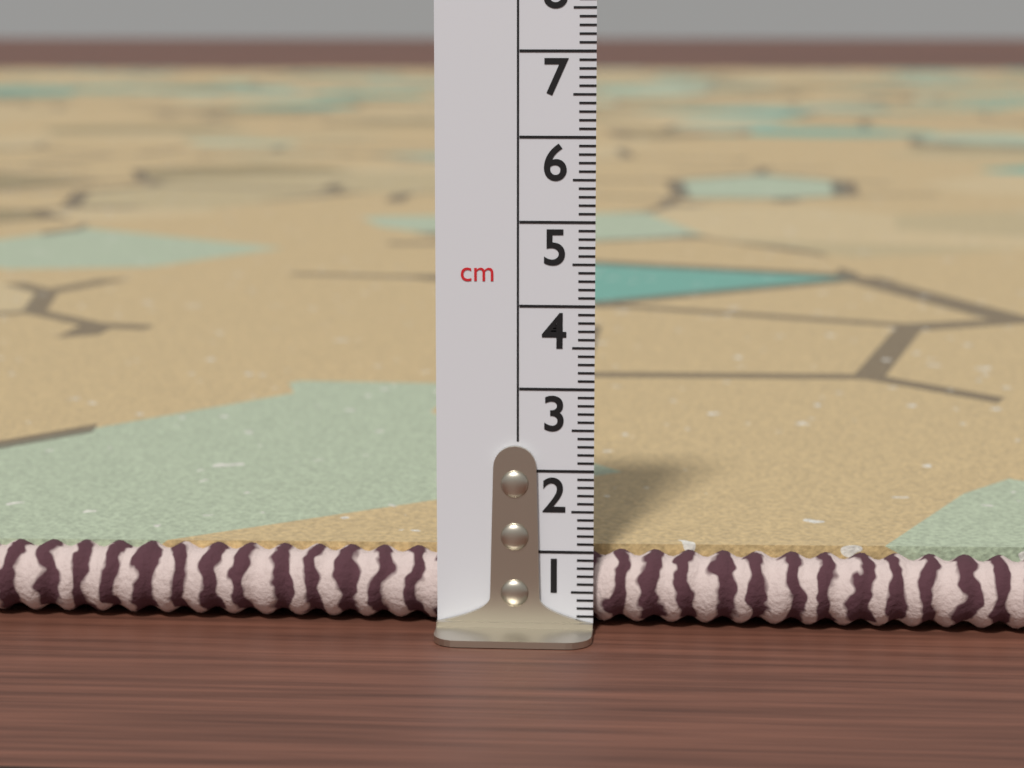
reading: 0.9 cm
